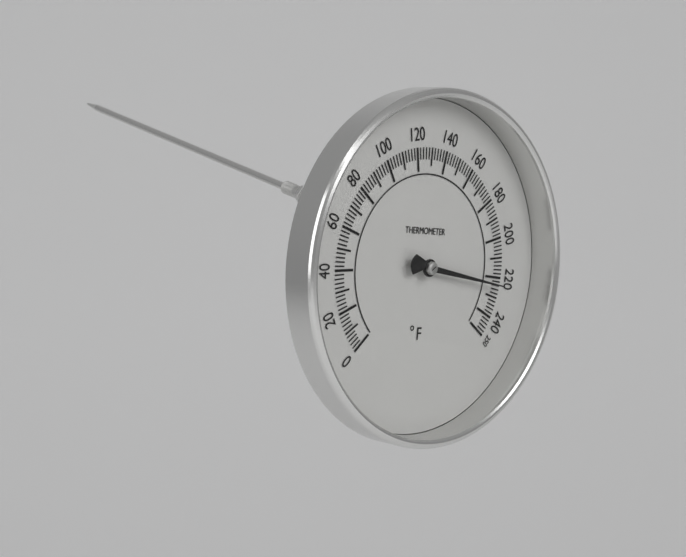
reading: 224 °F
